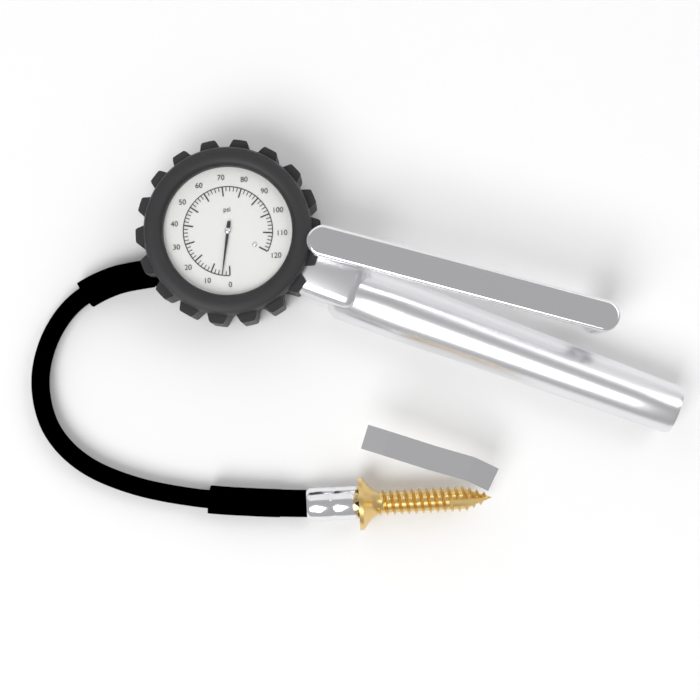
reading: 4 psi
